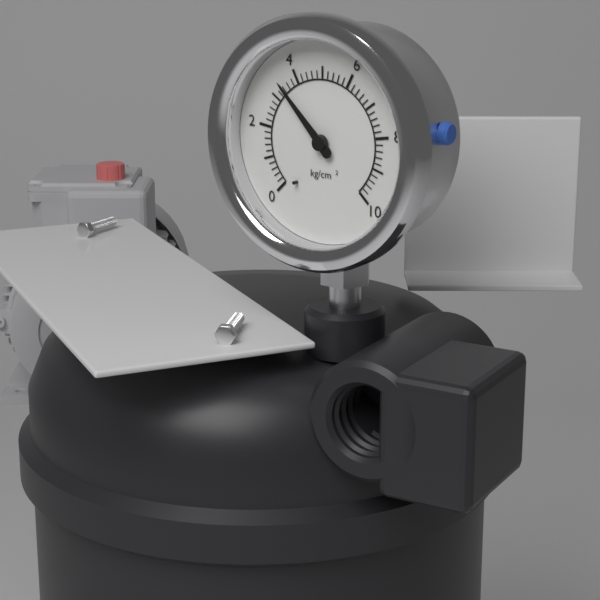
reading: 3.4 kg/cm²
